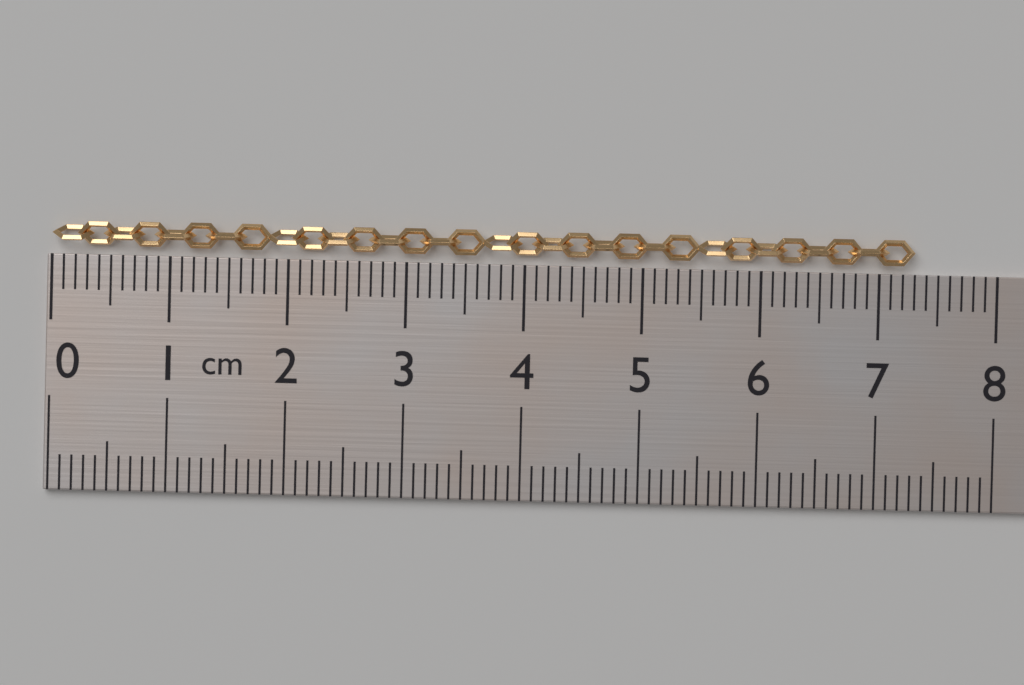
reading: 7.3 cm
